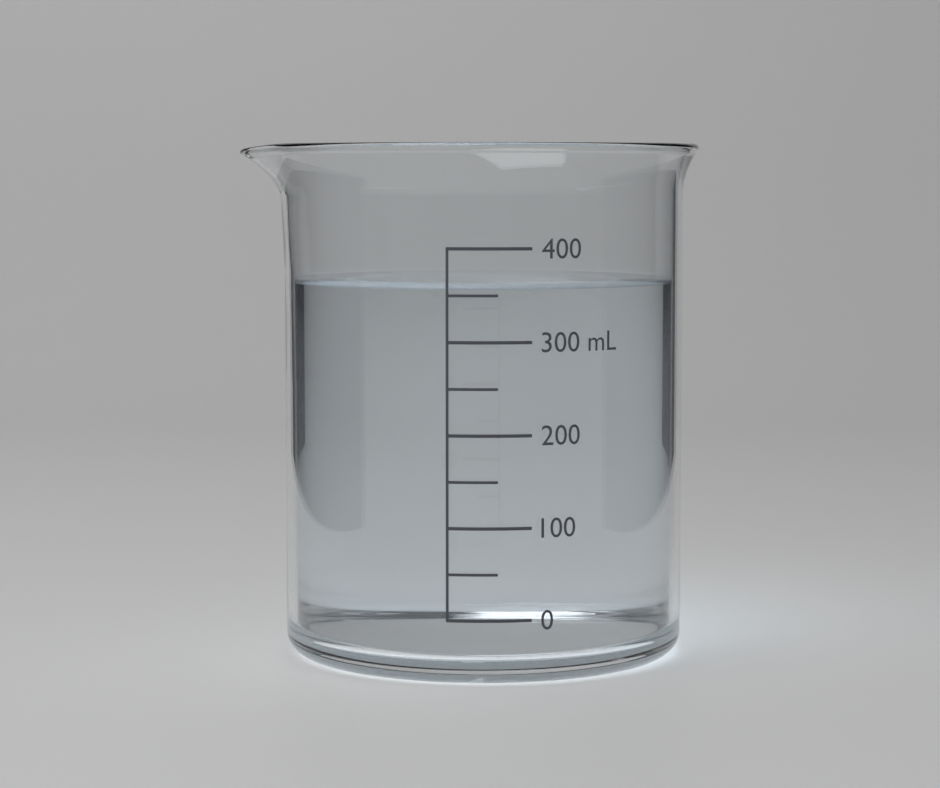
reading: 360 mL
